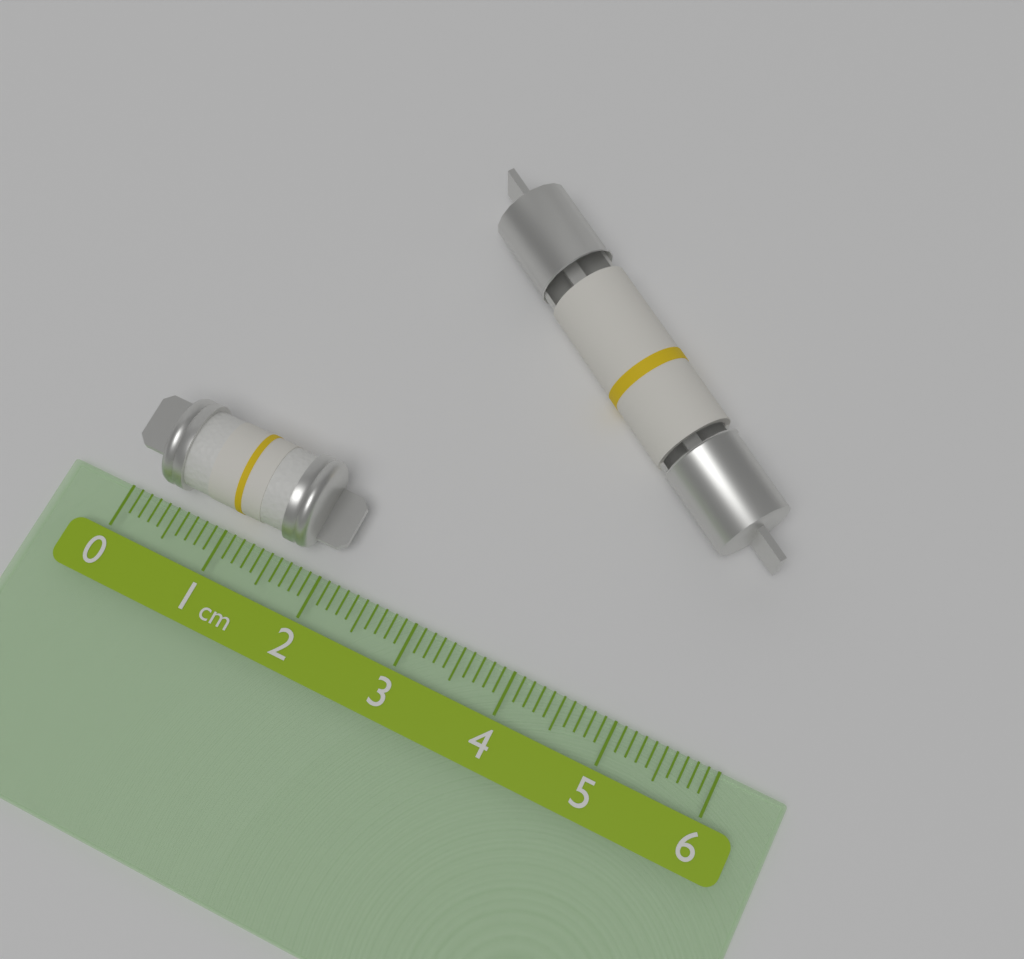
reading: 2.1 cm
